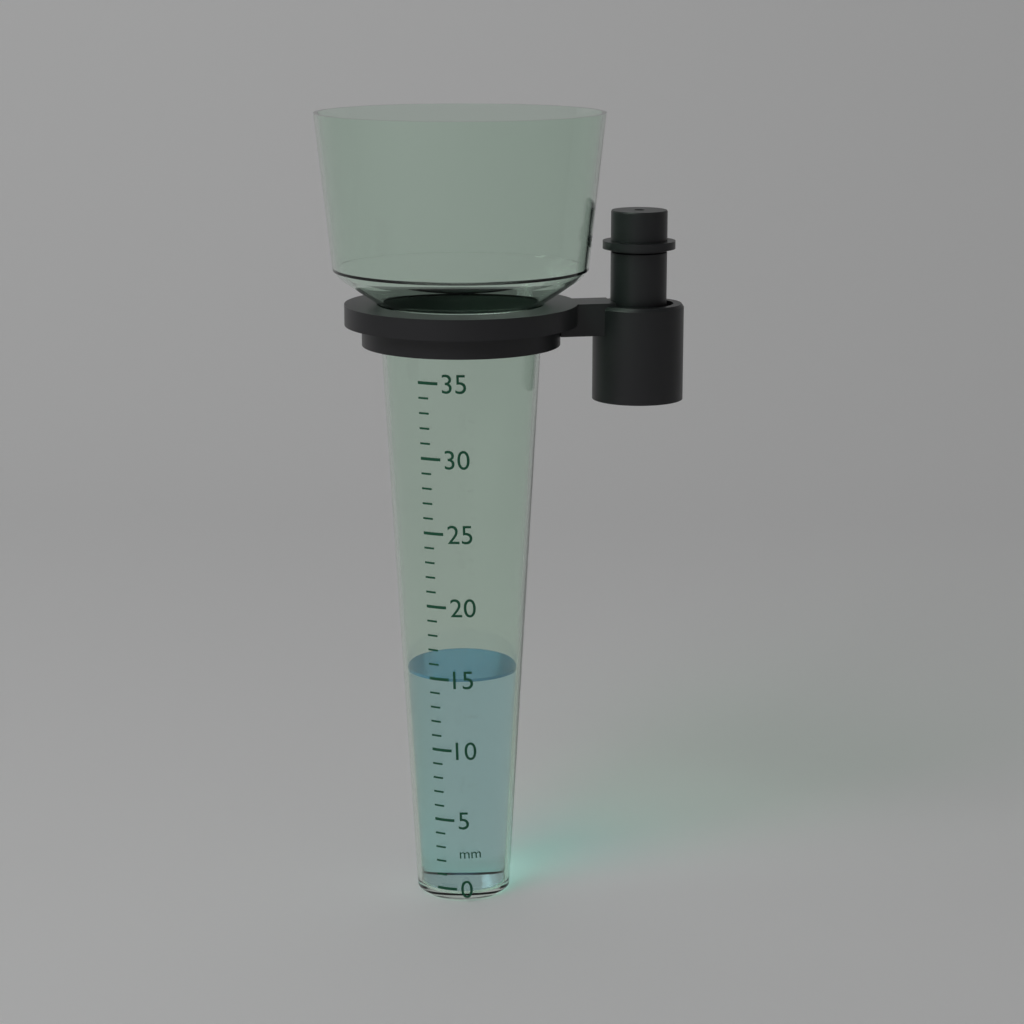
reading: 15 mm
